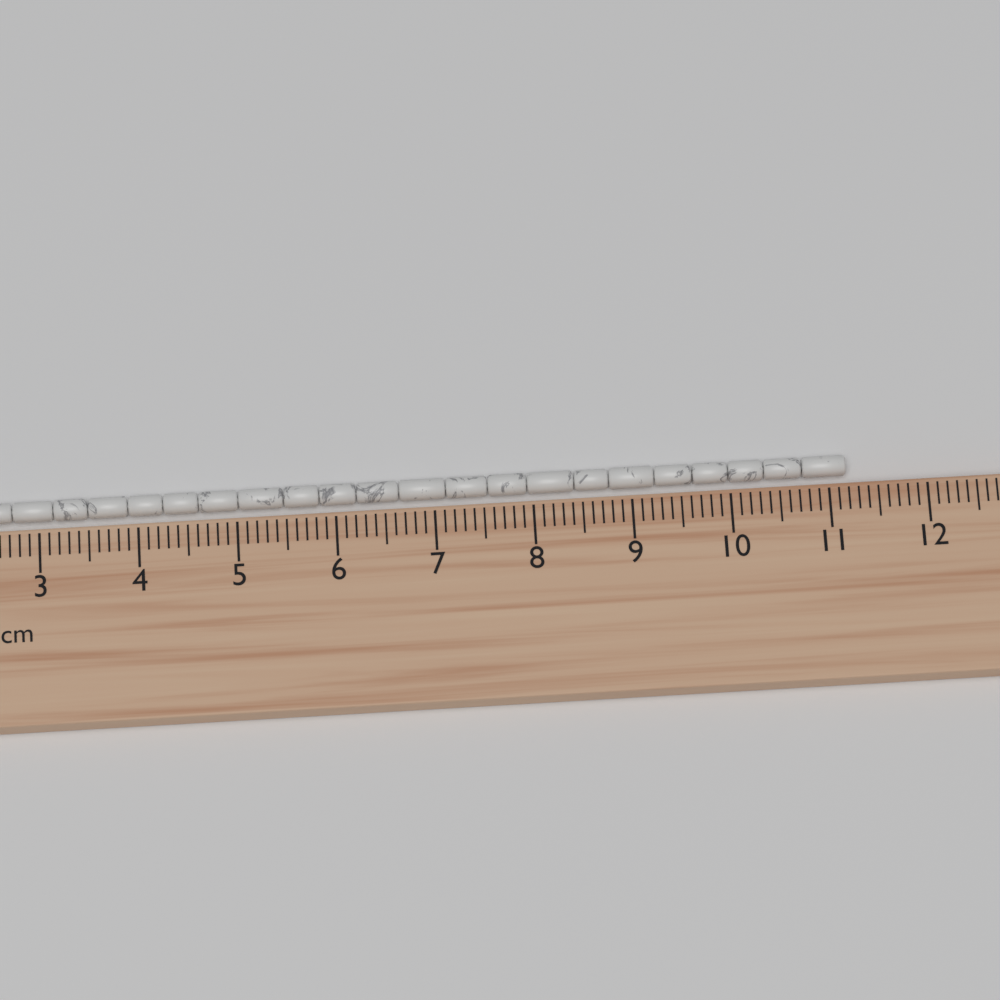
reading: 11.2 cm
